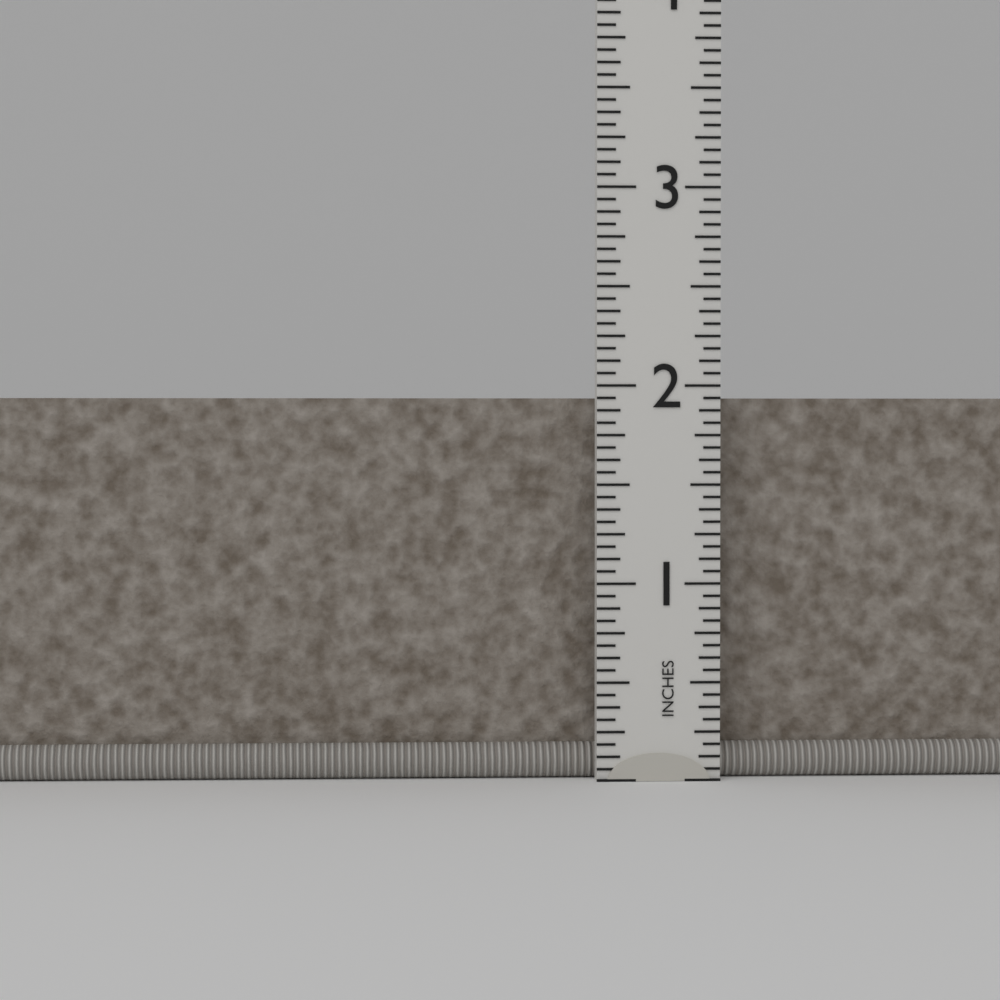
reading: 1.9375 in
